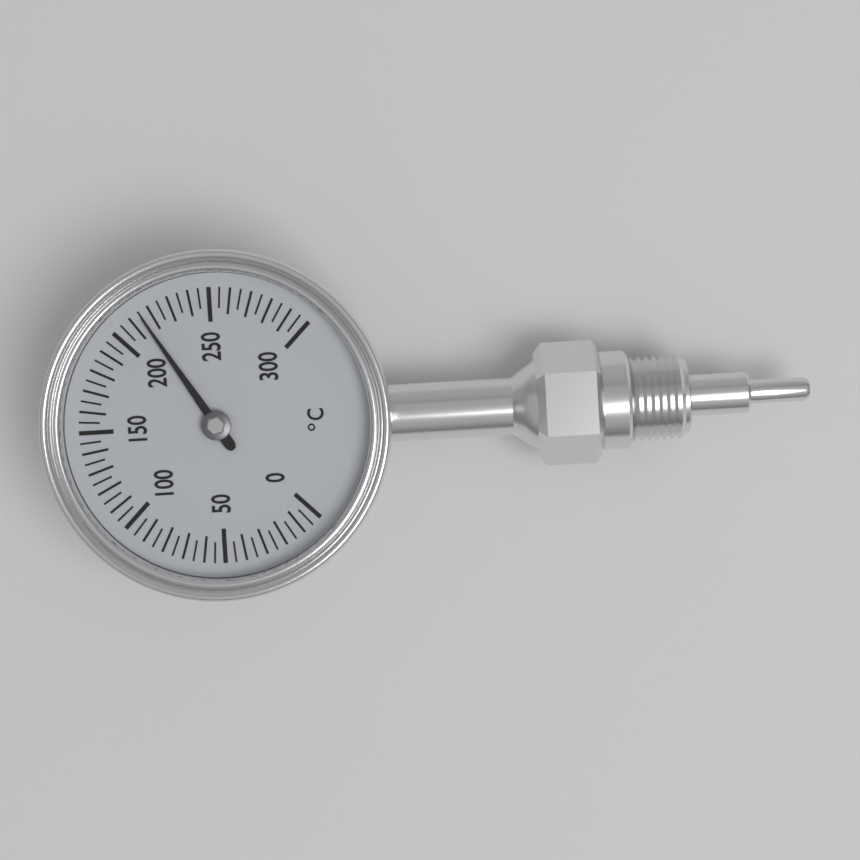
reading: 215 °C
